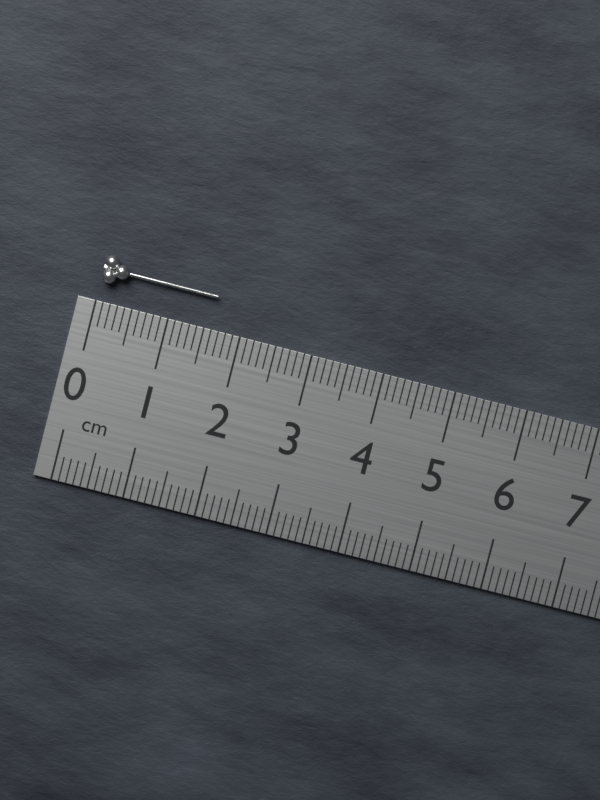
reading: 1.6 cm
